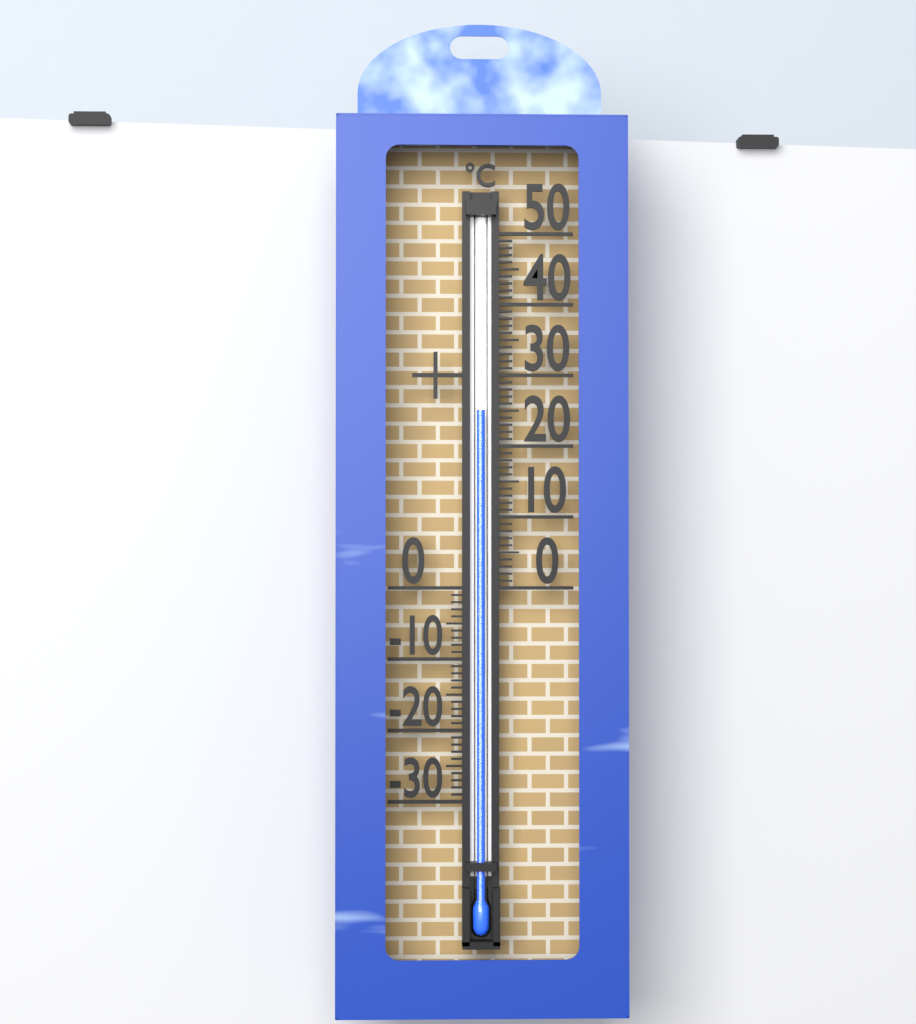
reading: 25 °C
